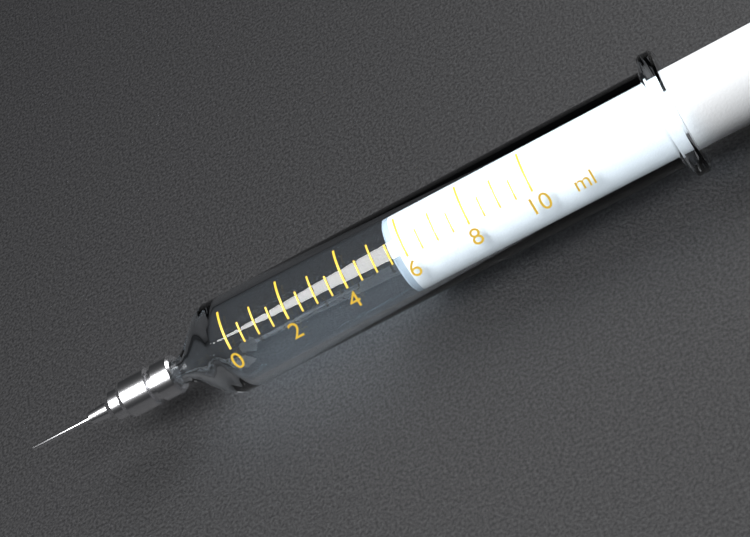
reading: 5.5 ml
